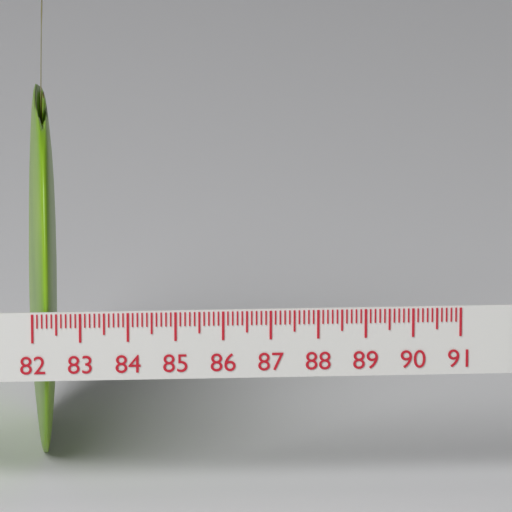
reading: 82.6 (no unit)
